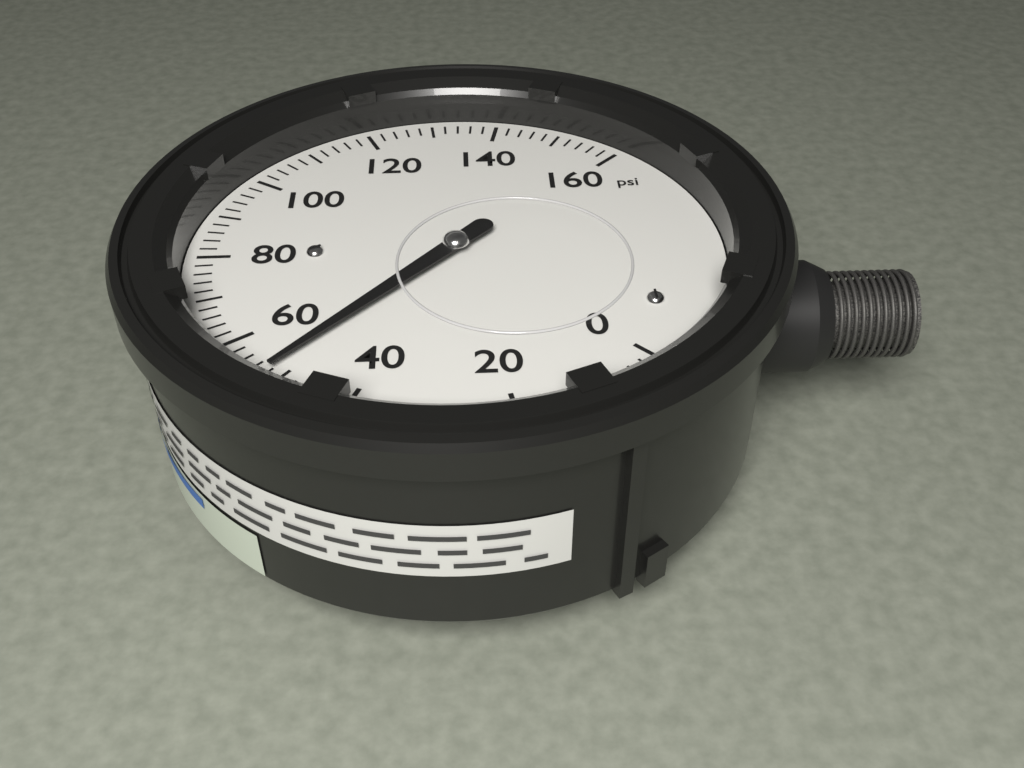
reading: 52 psi
